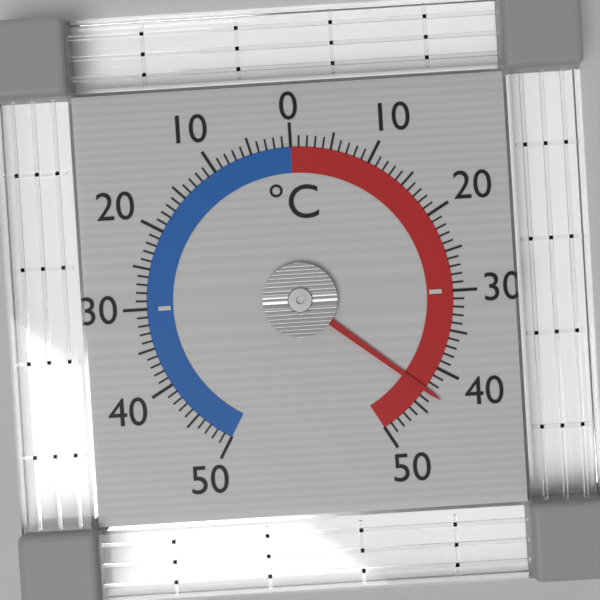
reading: 43 °C
